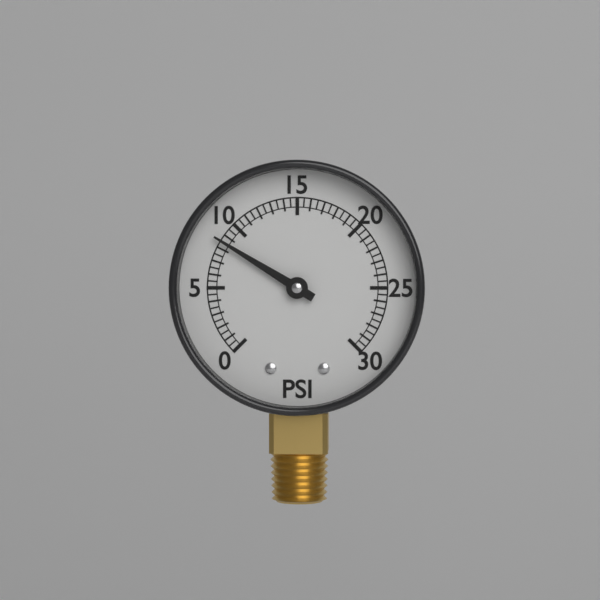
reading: 8.5 psi
